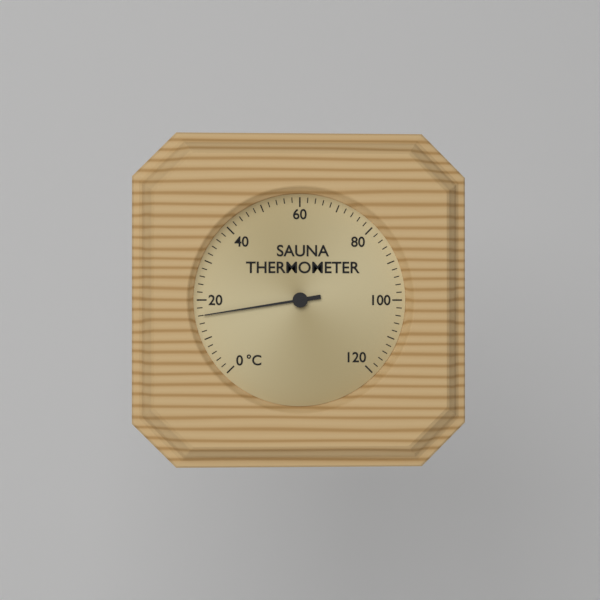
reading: 16 °C
